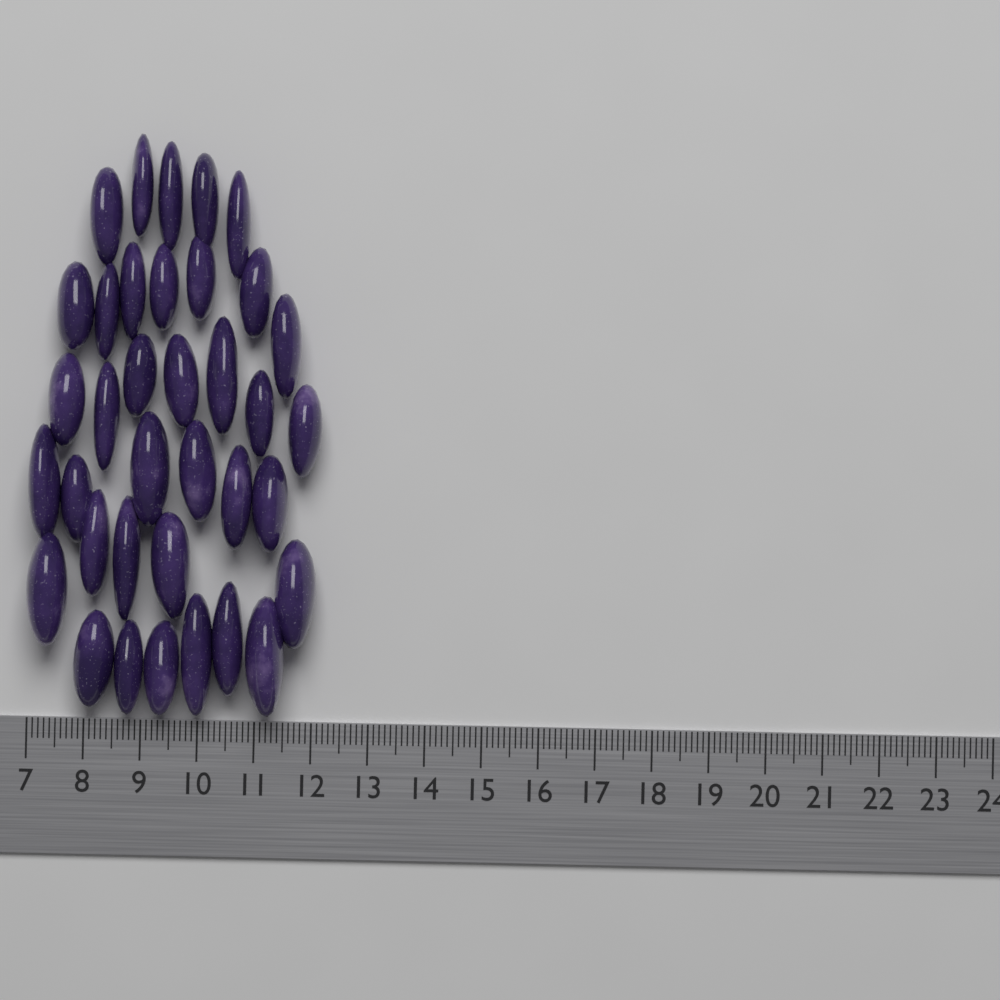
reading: 12.1 (no unit)
